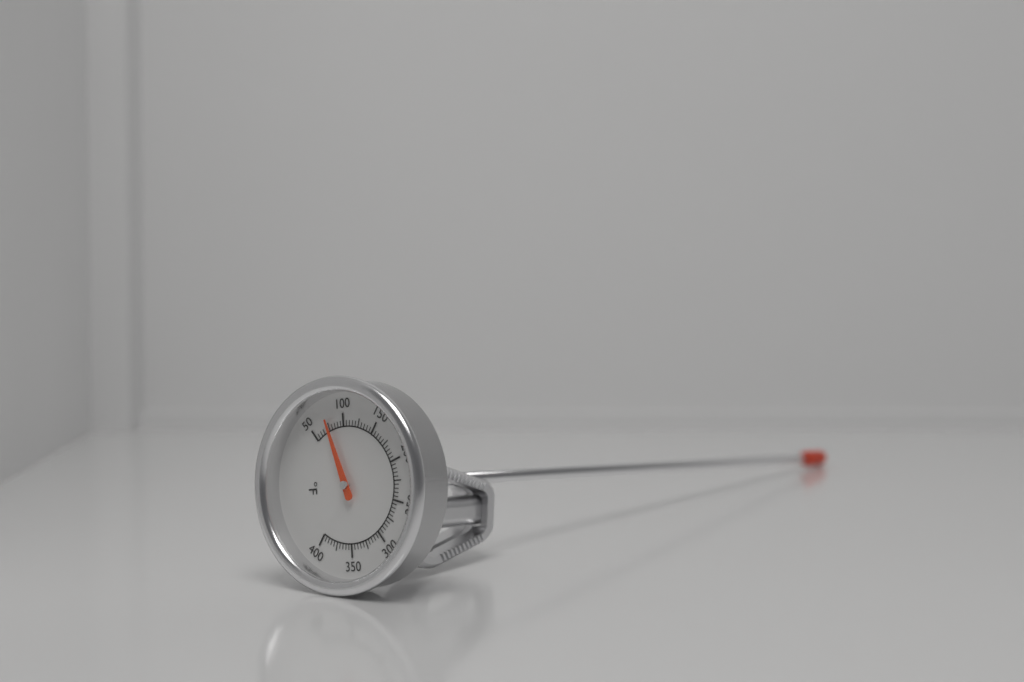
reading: 76 °F
